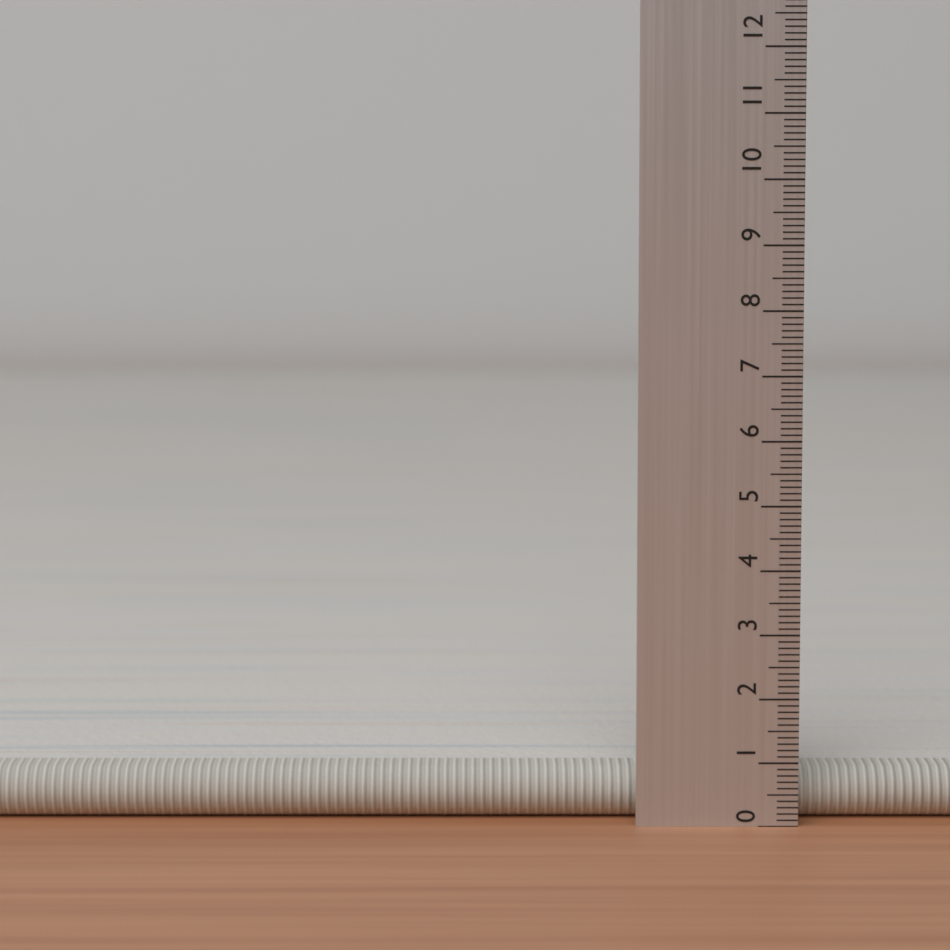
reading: 0.8 (no unit)
